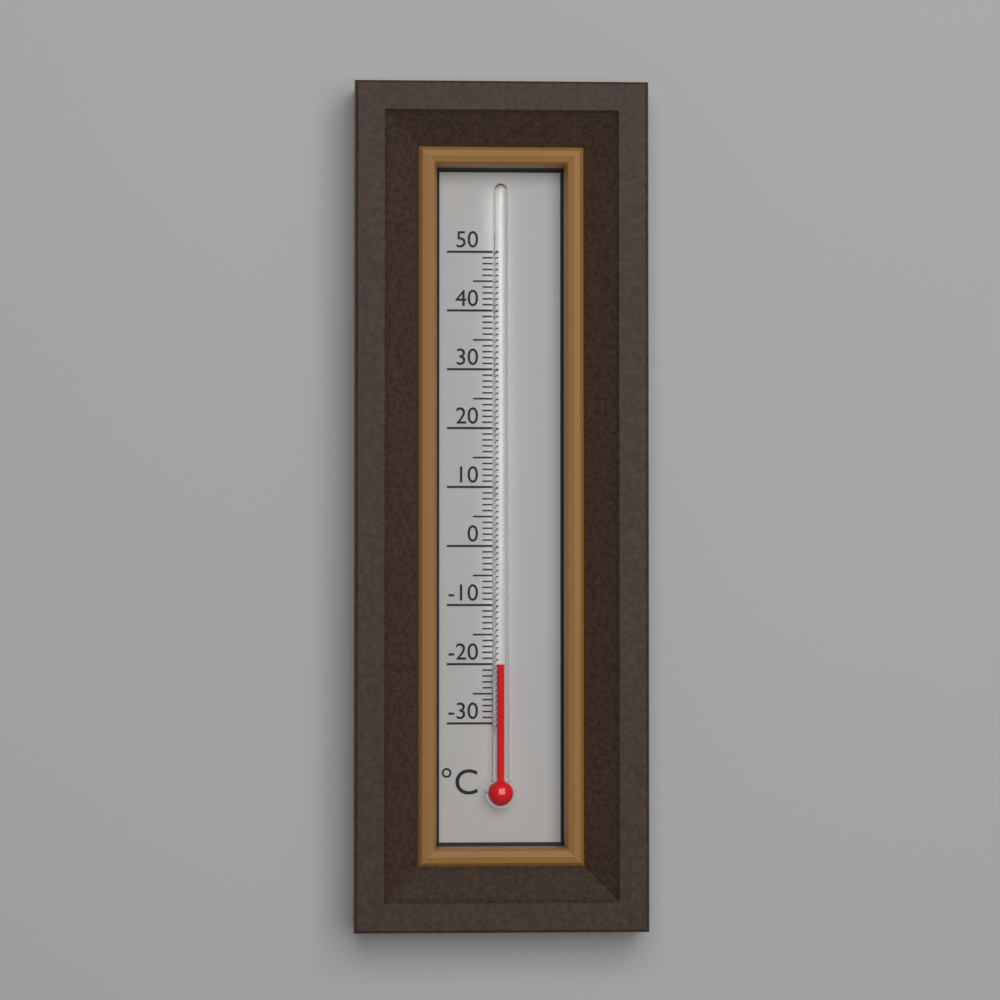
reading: -20 °C
